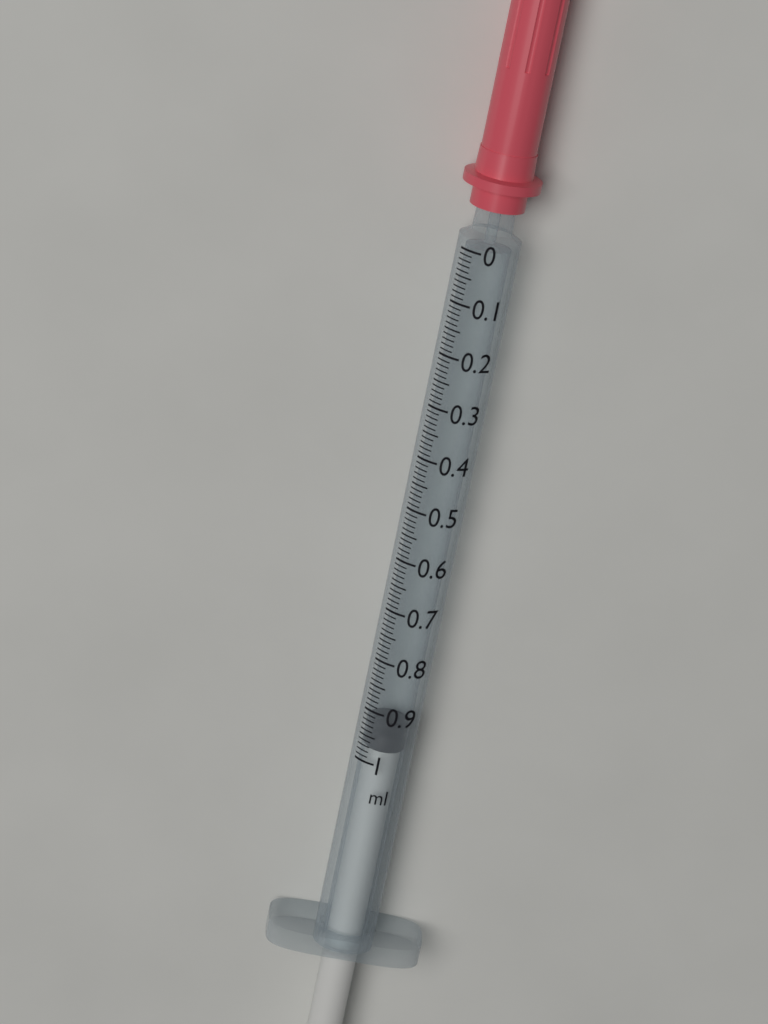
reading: 0.92 ml
